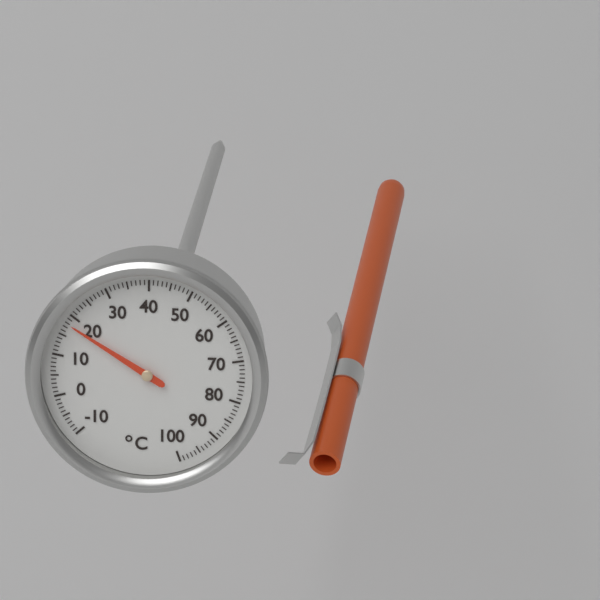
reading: 18 °C
